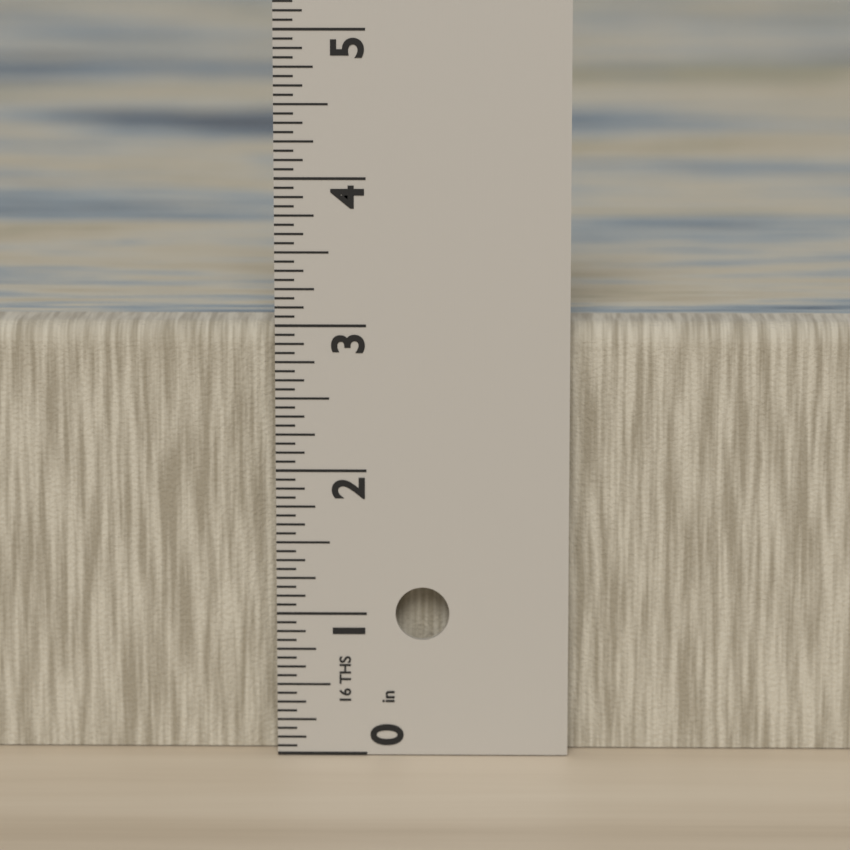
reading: 3.0000 in
